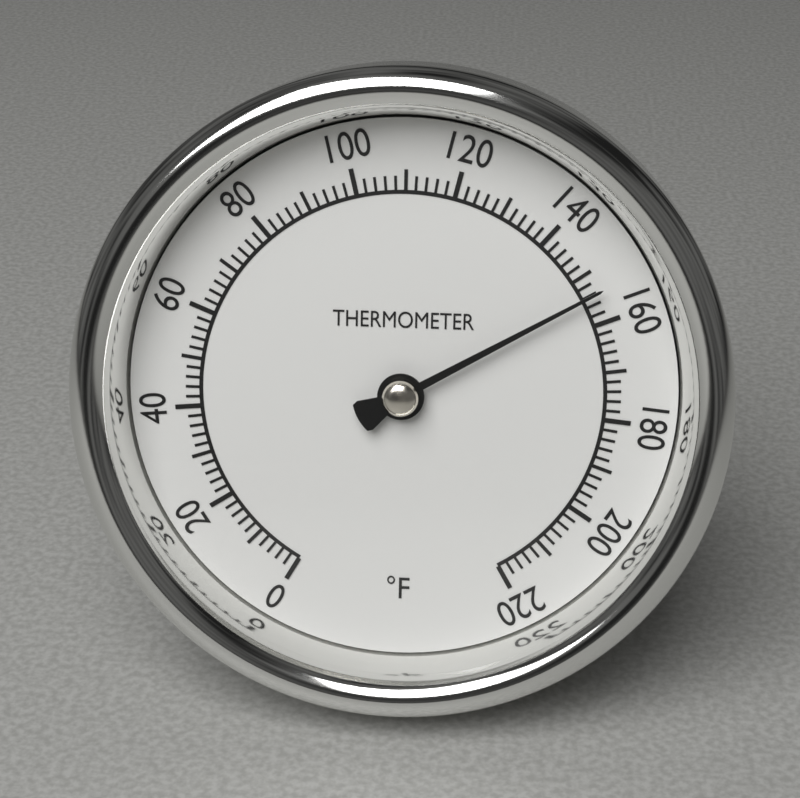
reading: 154 °F
